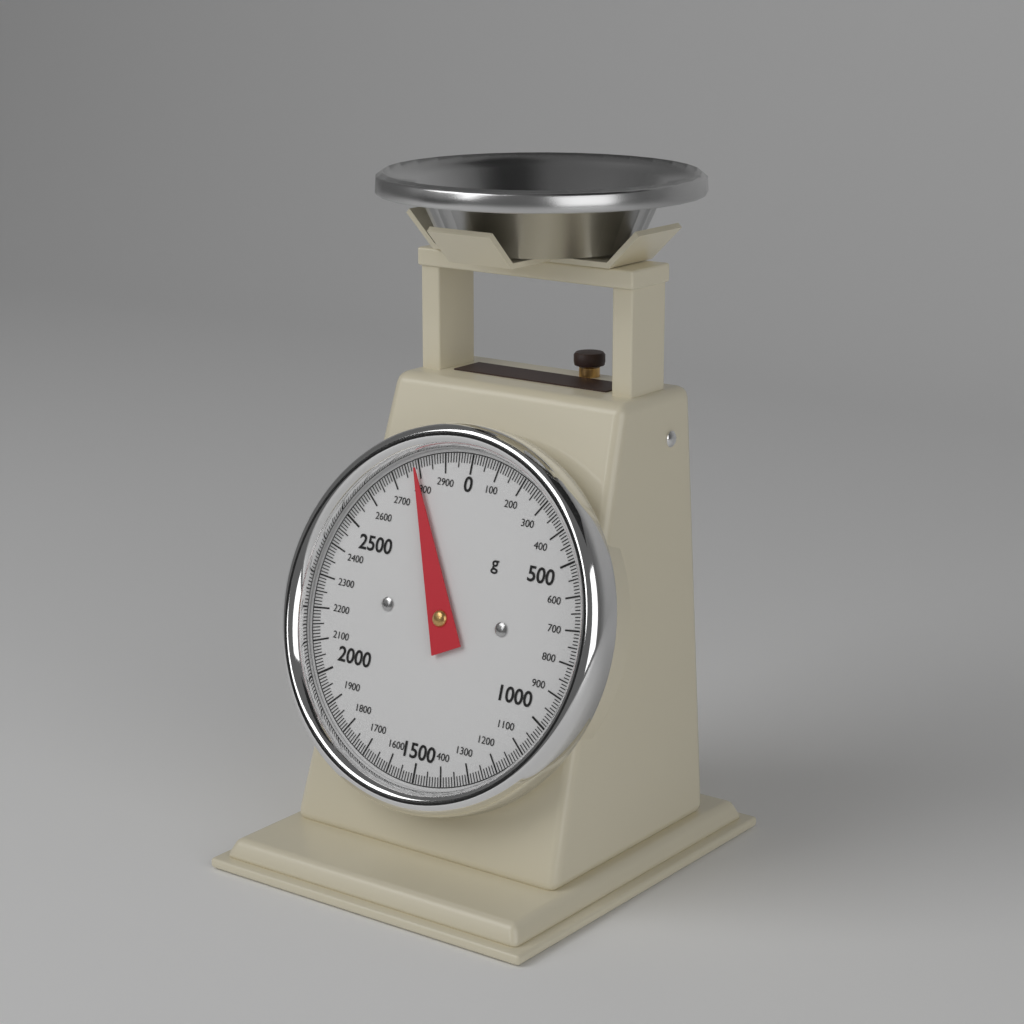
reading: 2790 g
